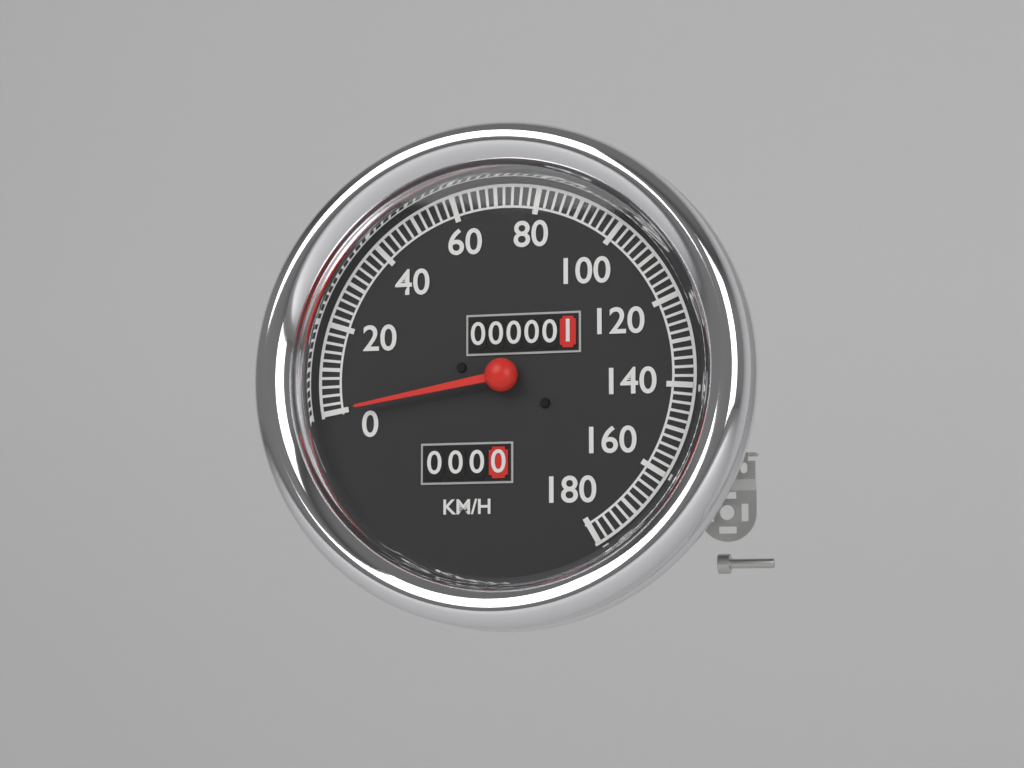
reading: 0 km/h
